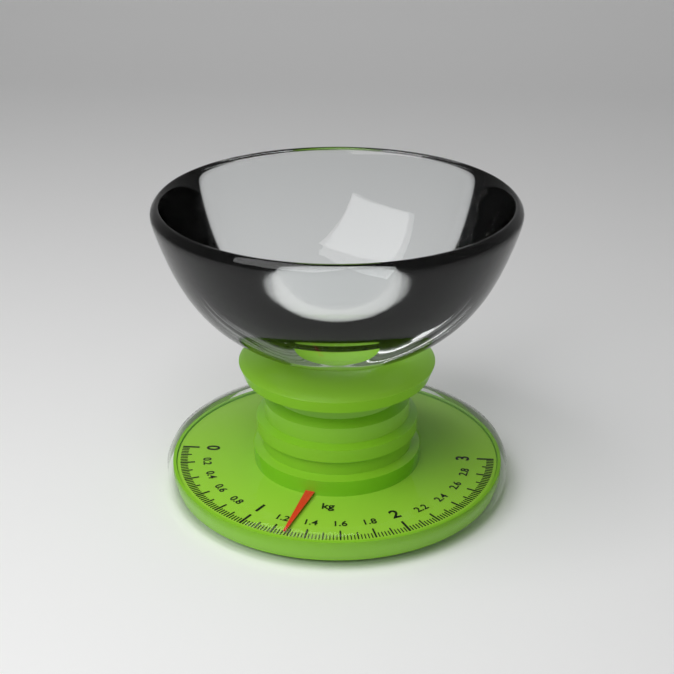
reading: 1.28 kg
